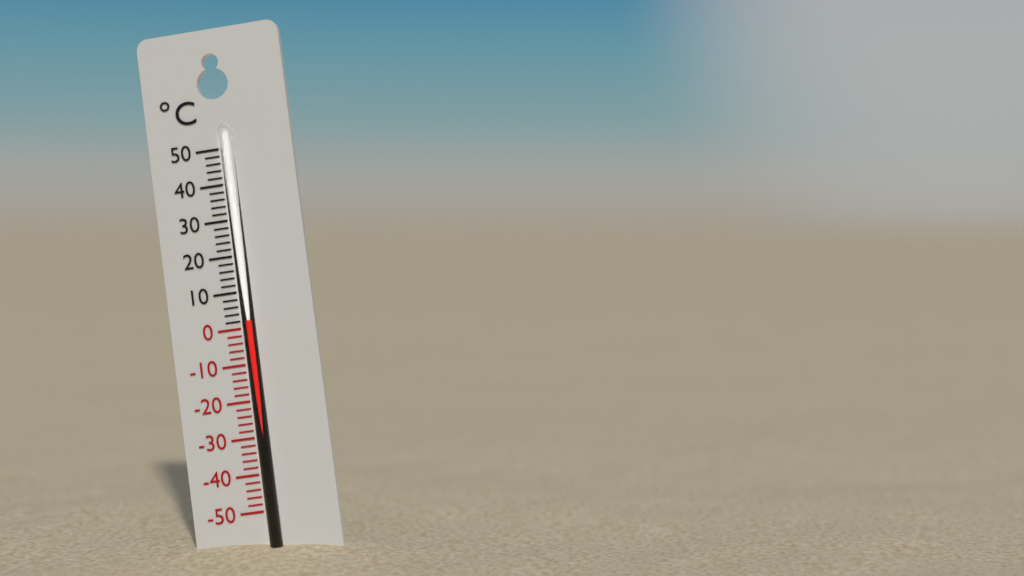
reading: 2 °C
